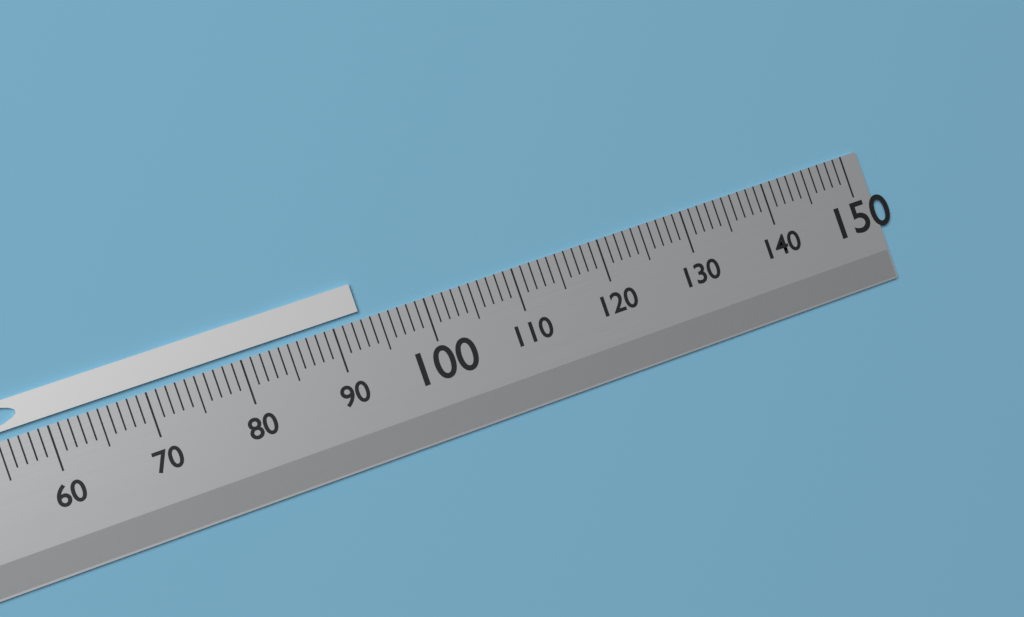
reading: 93 (no unit)
